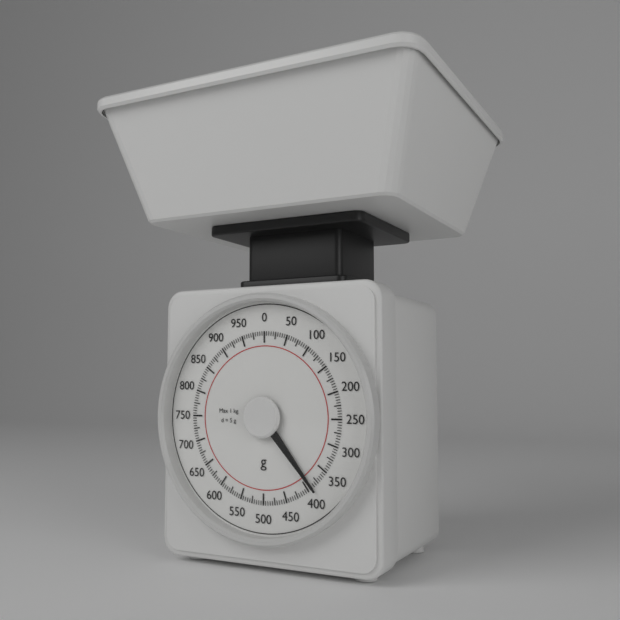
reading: 390 g
